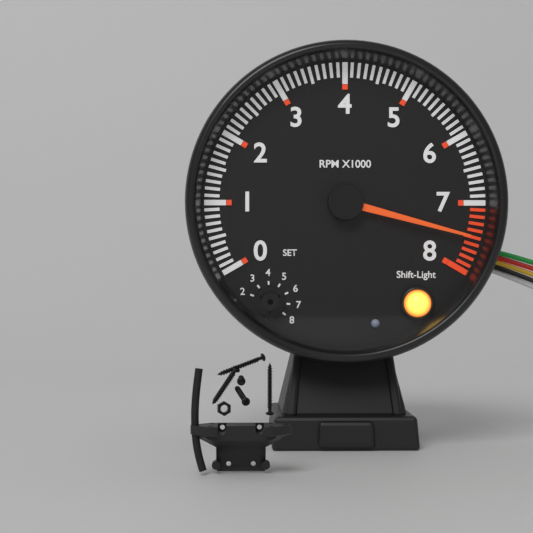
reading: 7500 RPM
